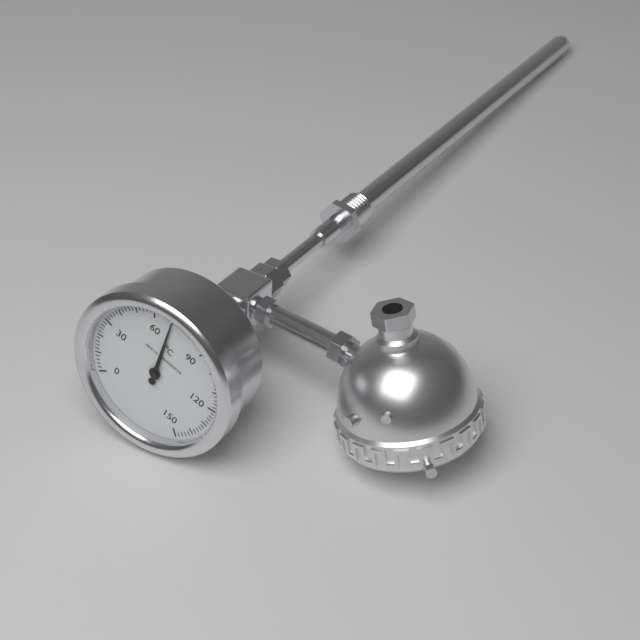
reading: 70 °C
